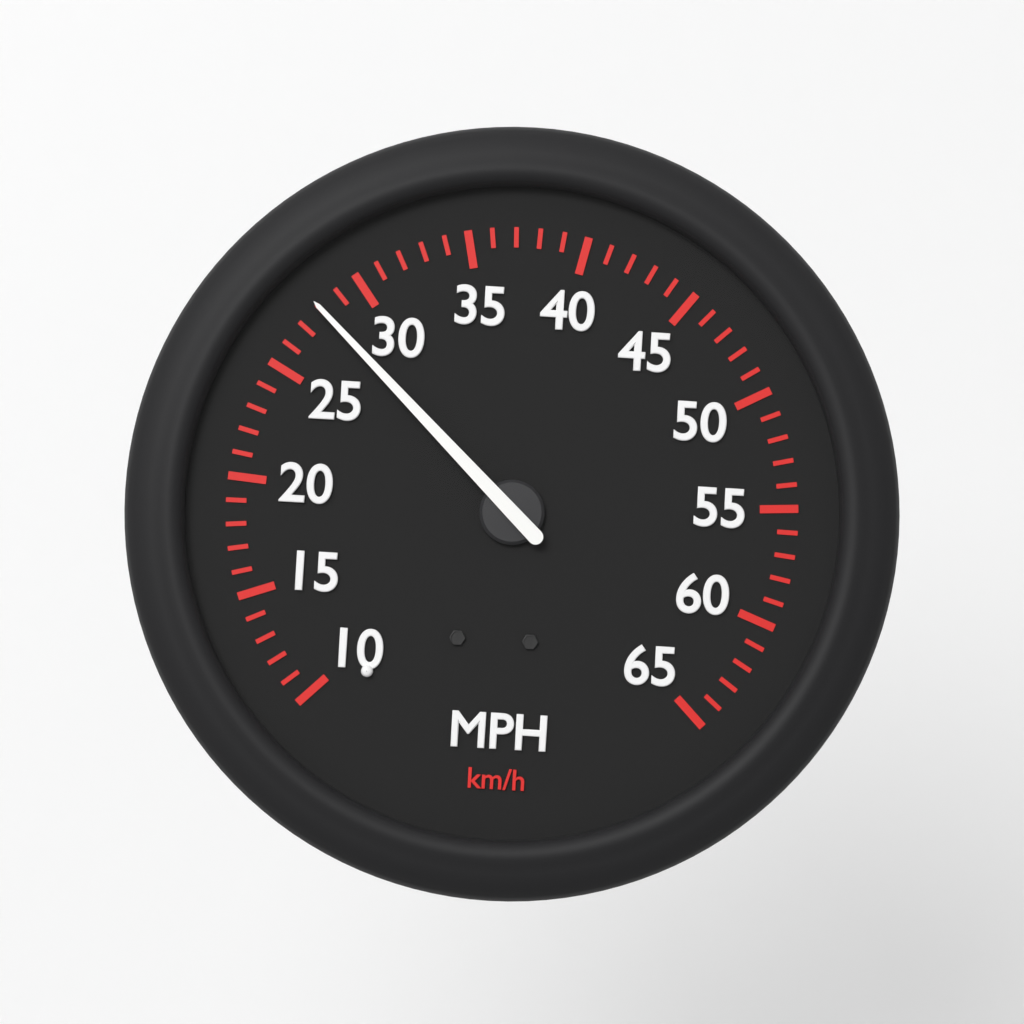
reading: 28 mph
